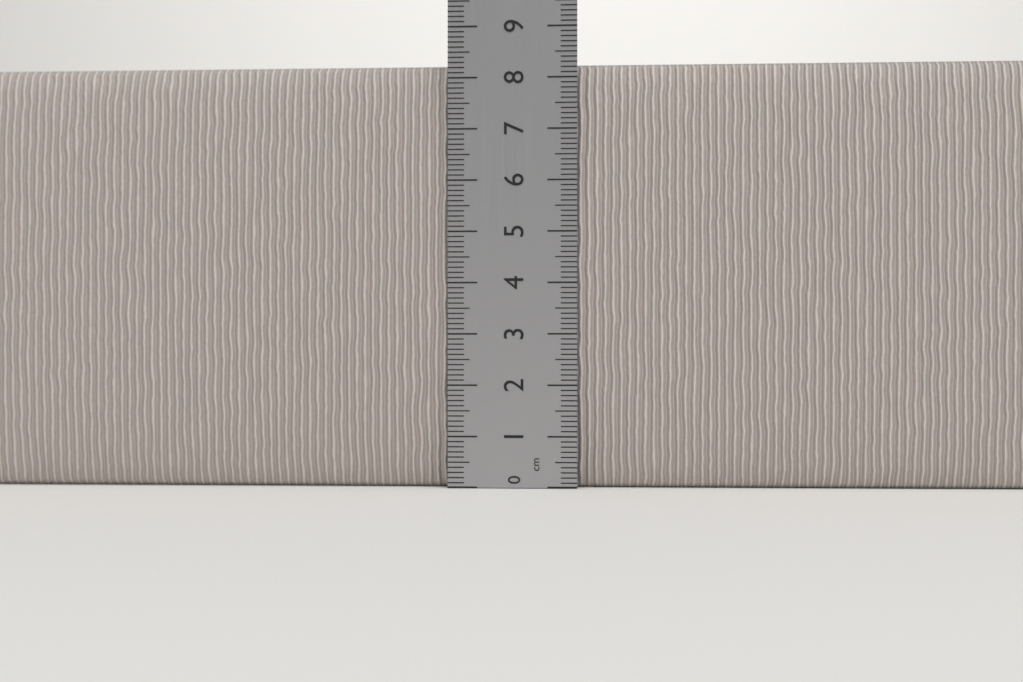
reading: 8.3 cm
